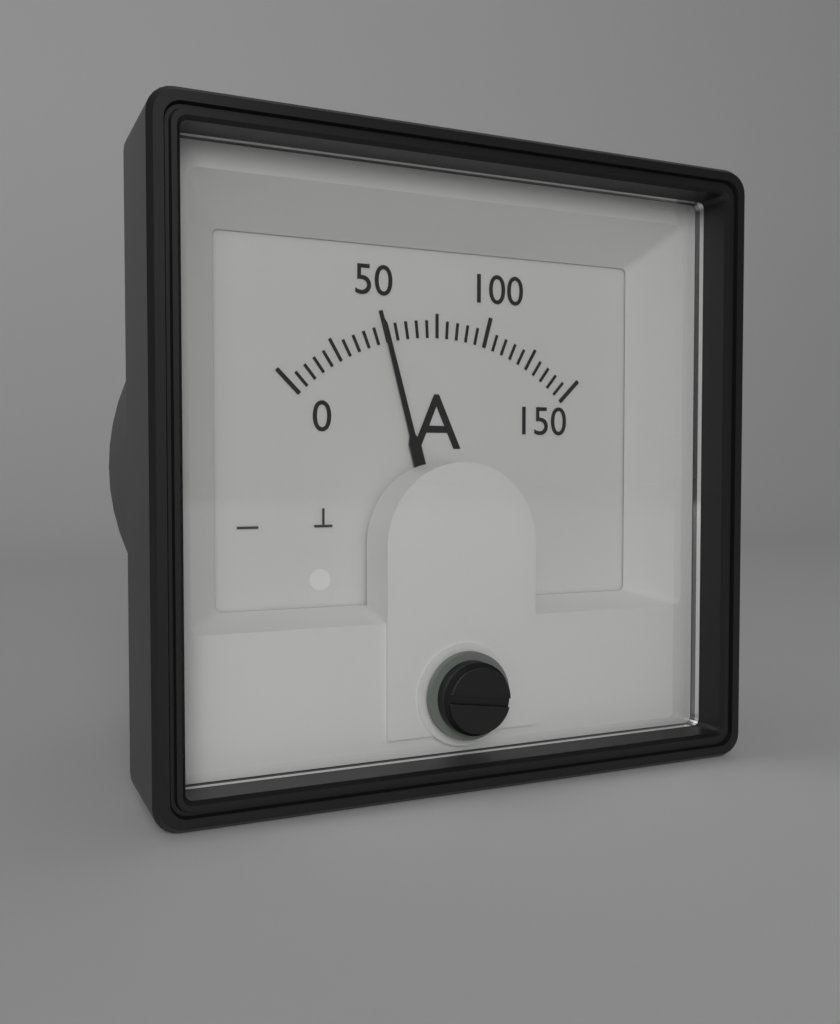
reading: 50 A
